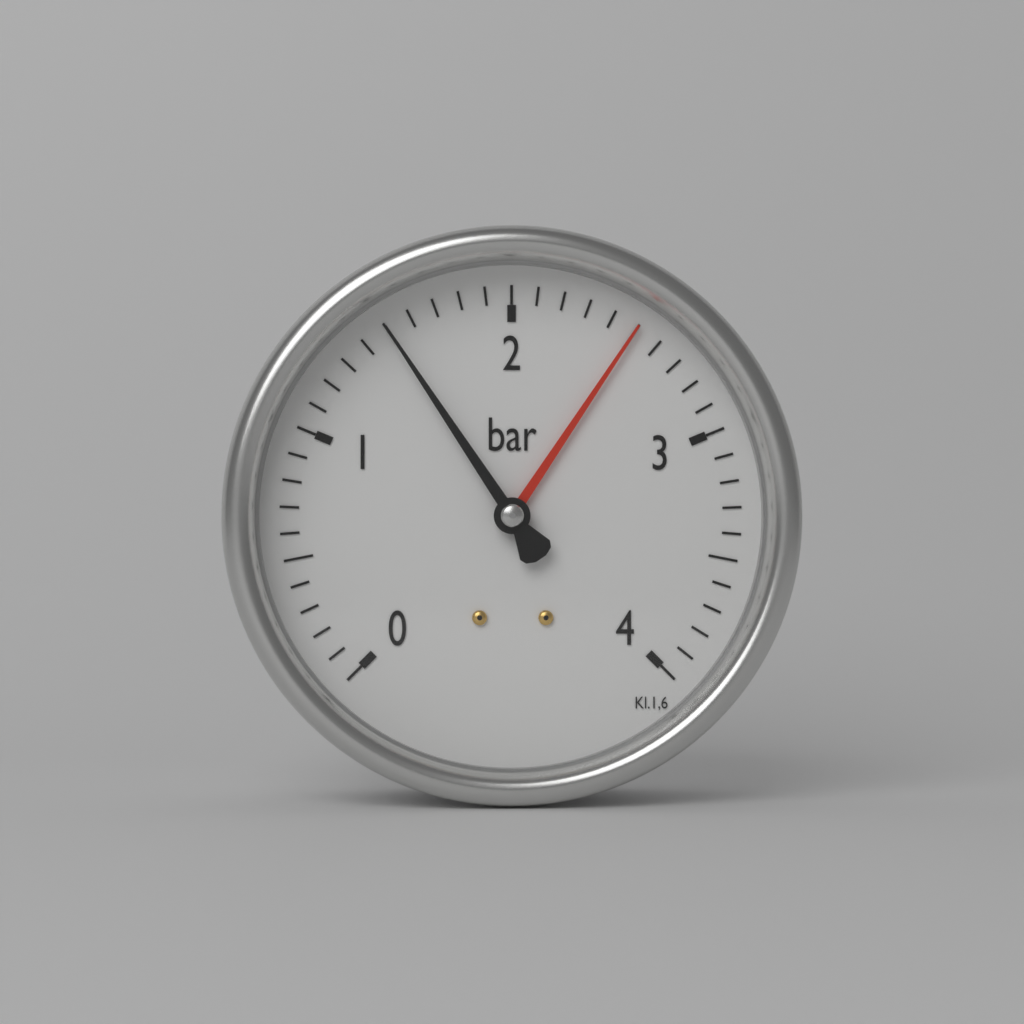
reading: 1.5 bar
